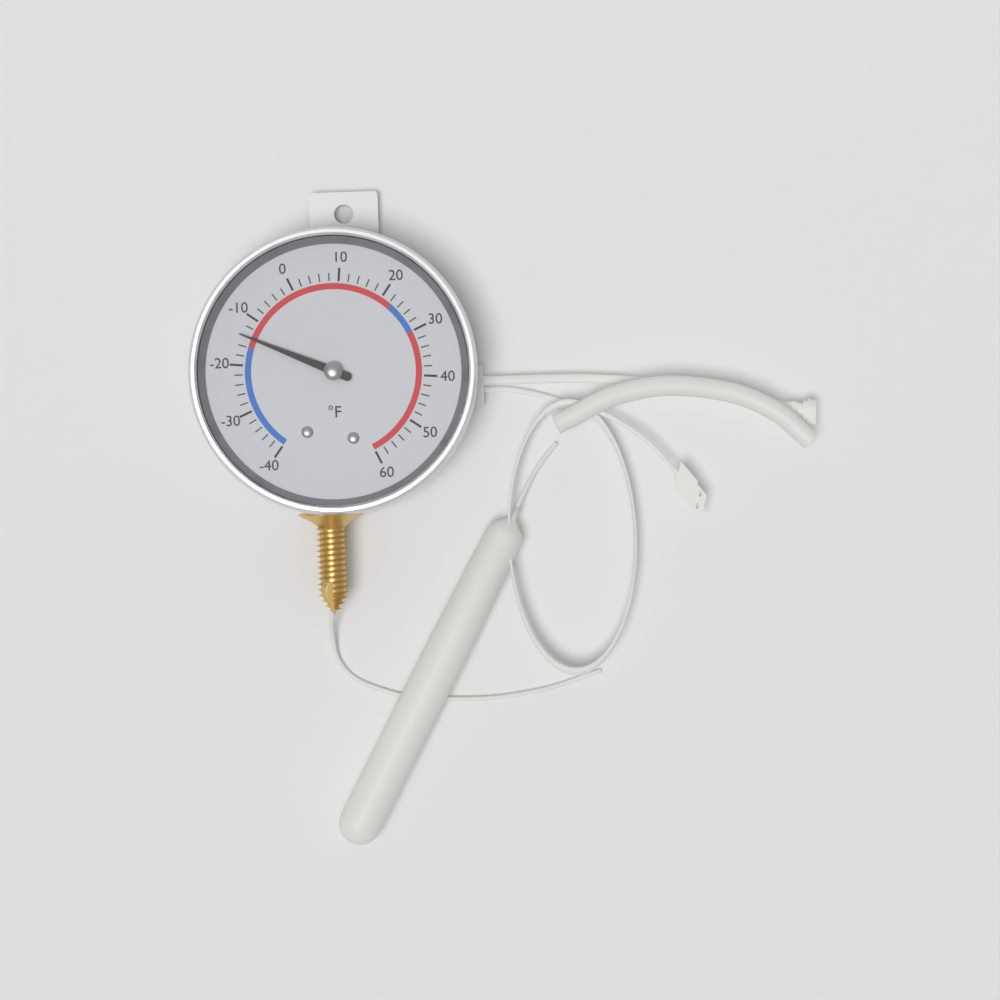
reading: -14 °F
